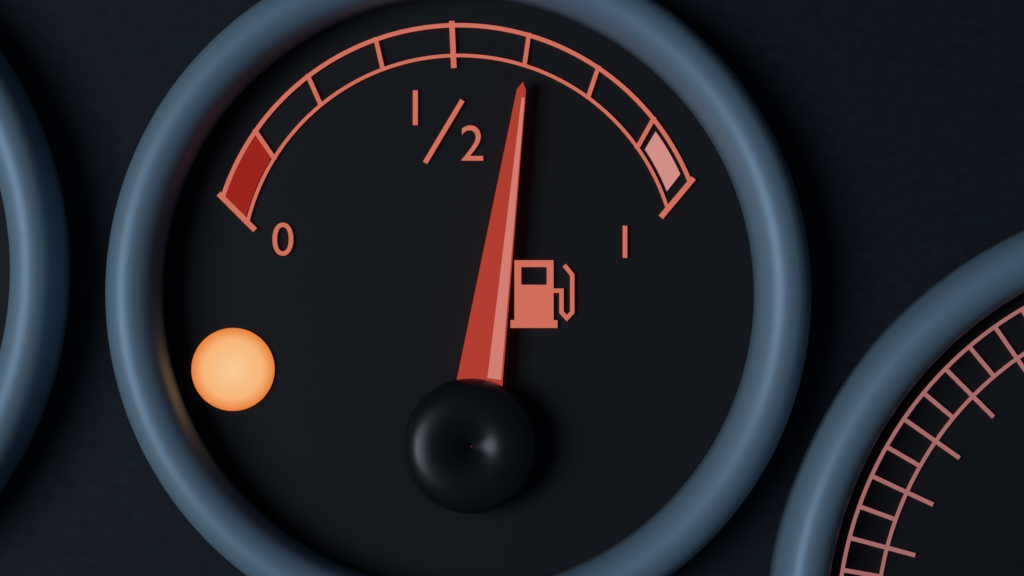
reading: 0.625 (no unit)
